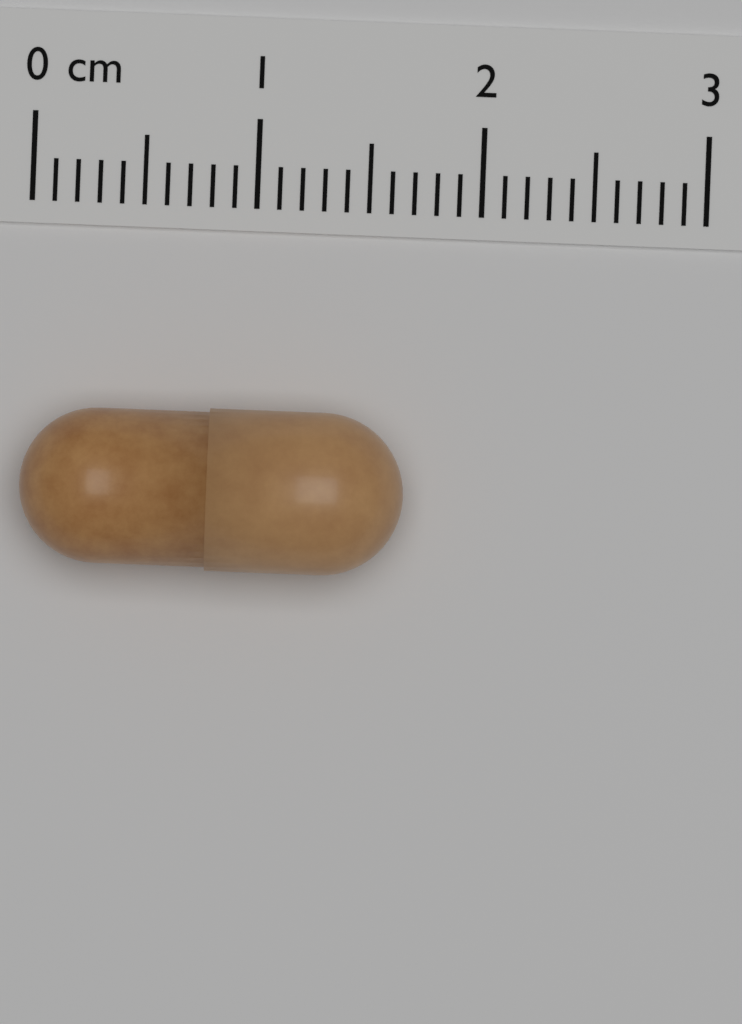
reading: 1.7 cm
